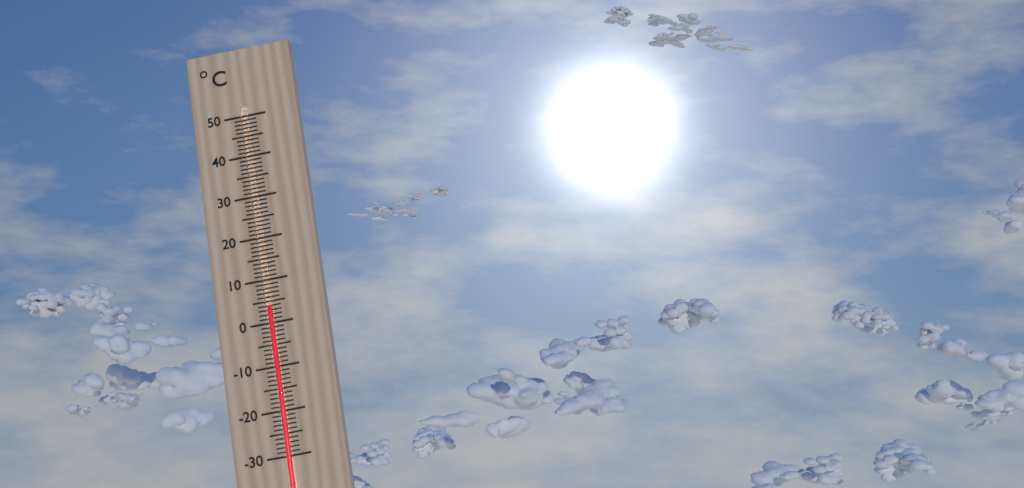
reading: 4 °C
